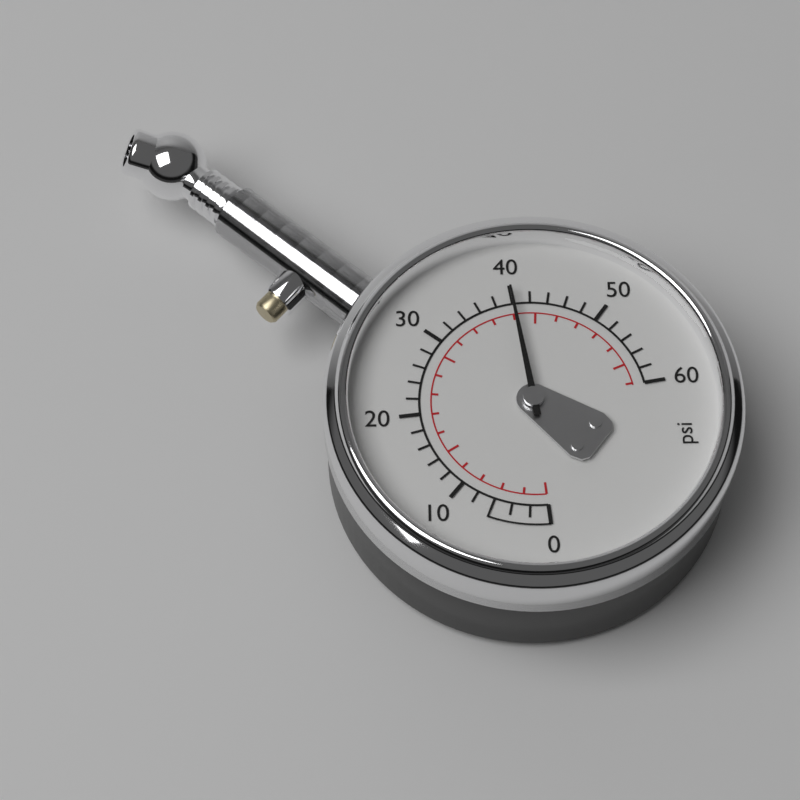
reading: 40 psi
